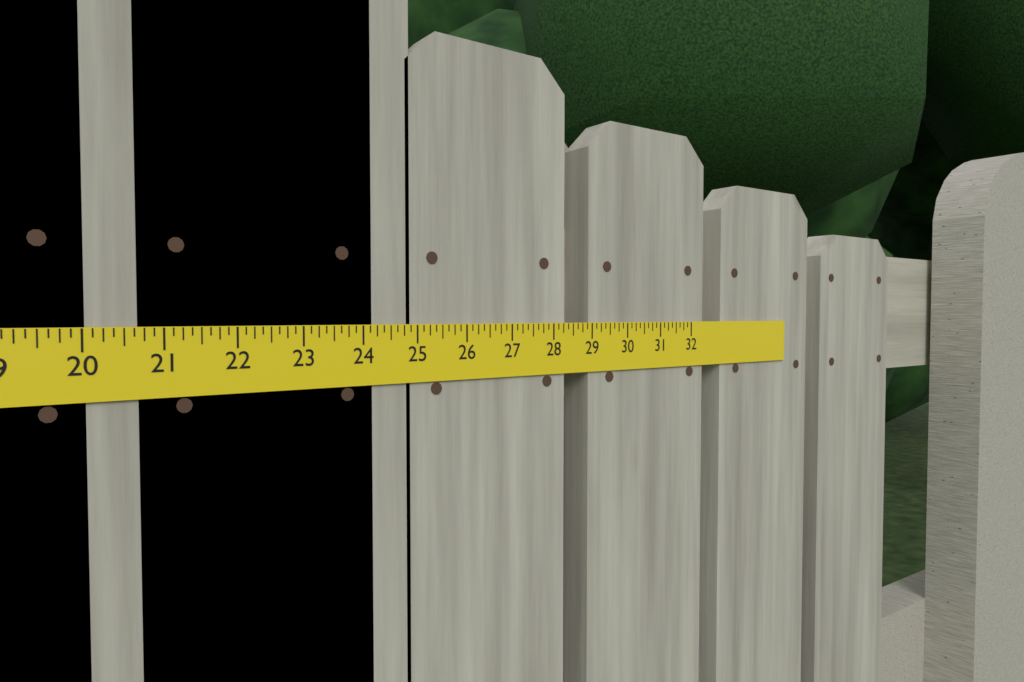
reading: 24.875 in
